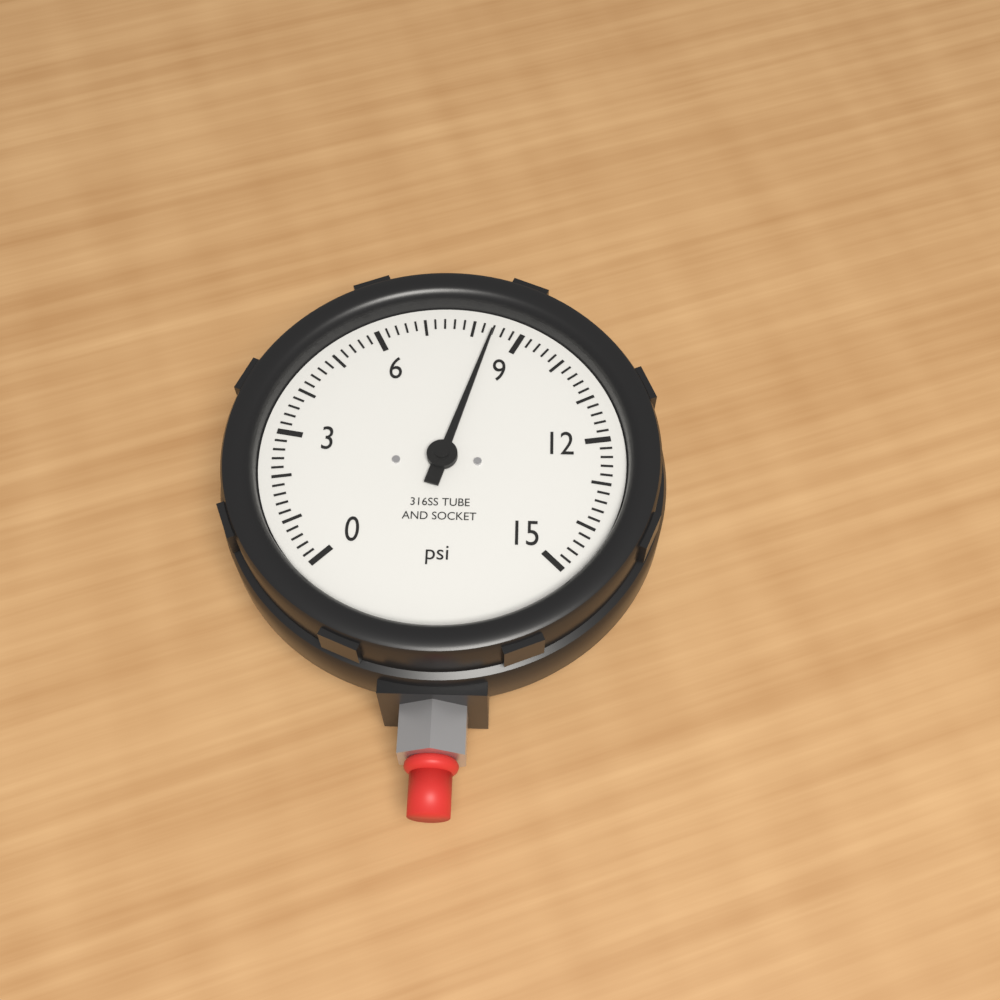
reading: 8.4 psi
